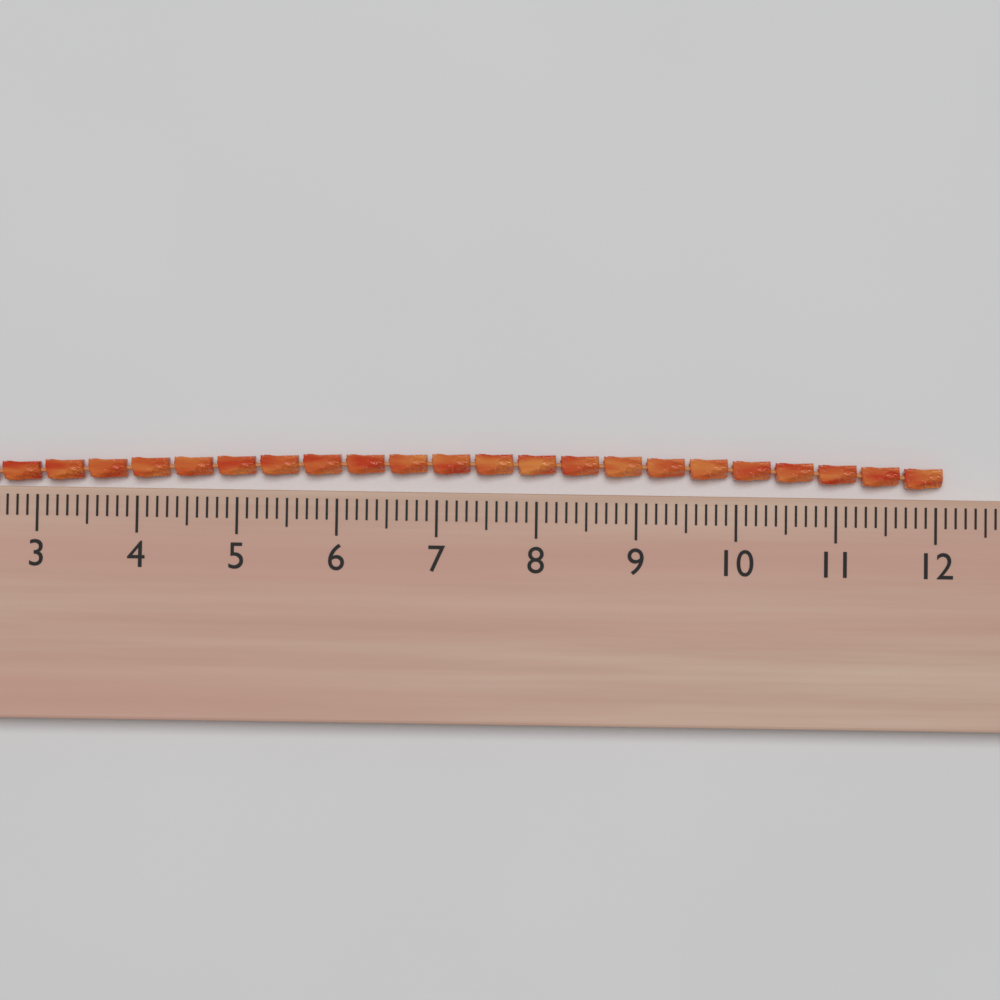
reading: 12.1 (no unit)
